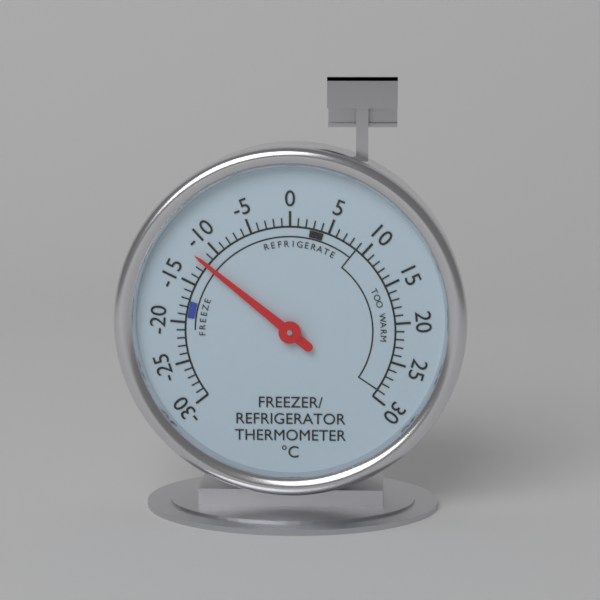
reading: -12 °C
